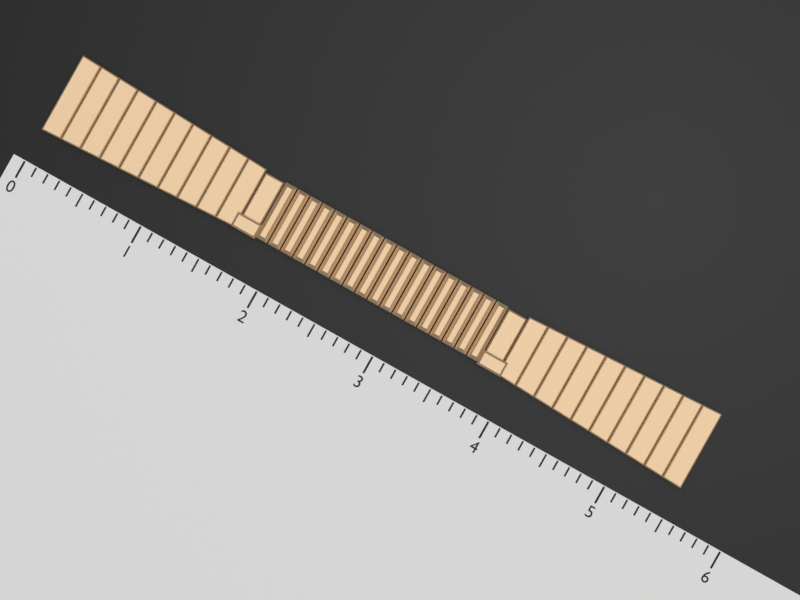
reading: 5.5 (no unit)
